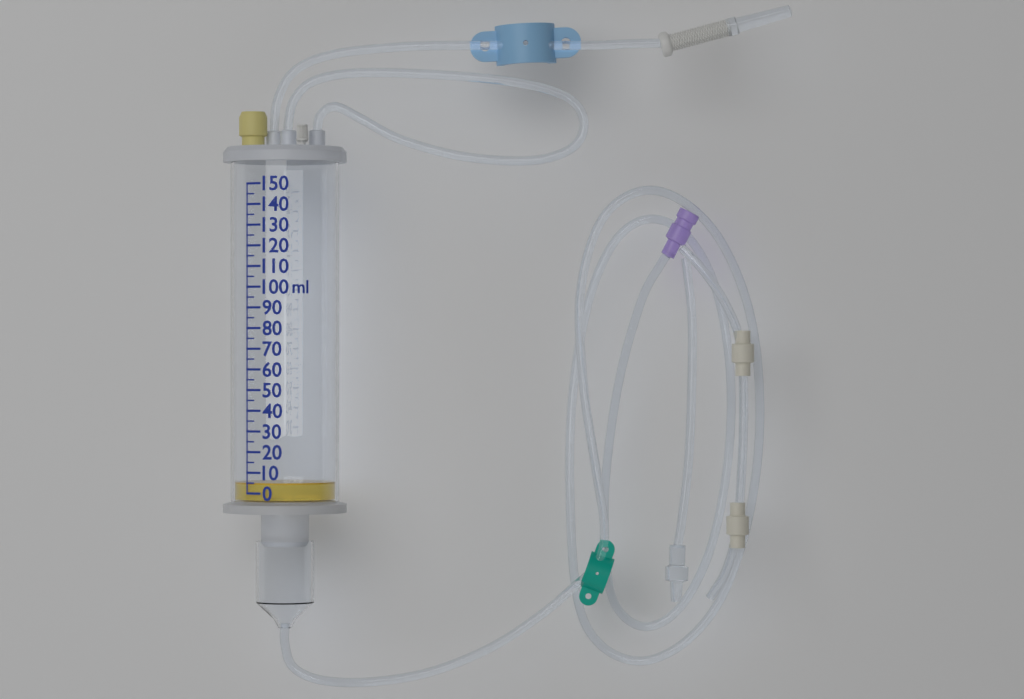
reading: 5 ml
